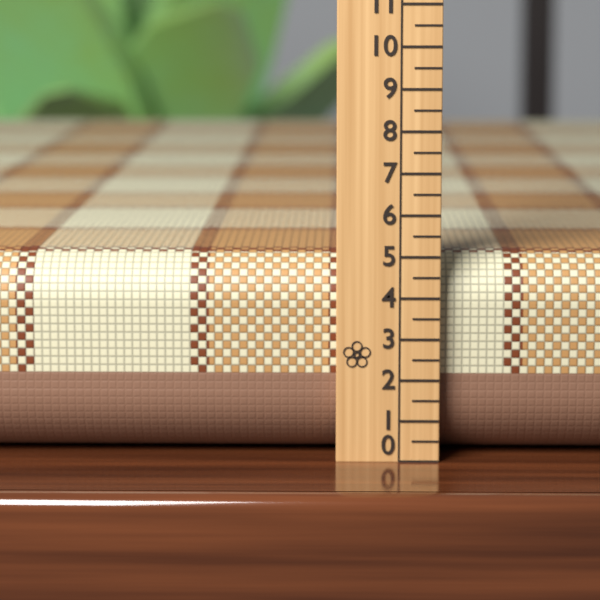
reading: 5.0 (no unit)
